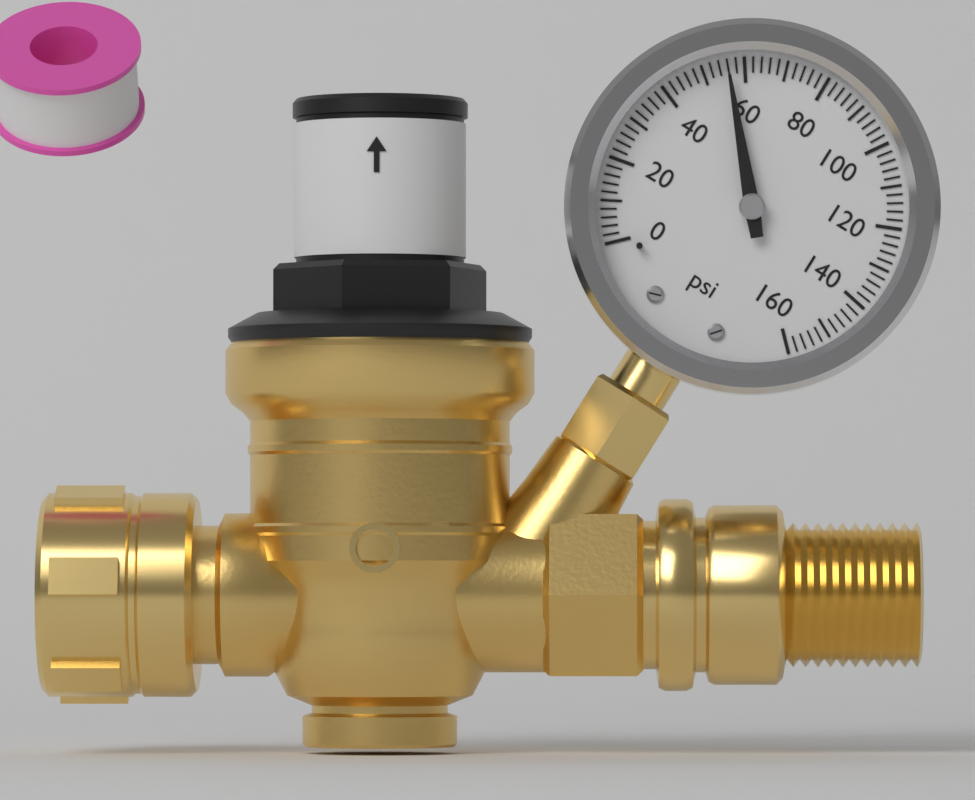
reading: 56 psi
